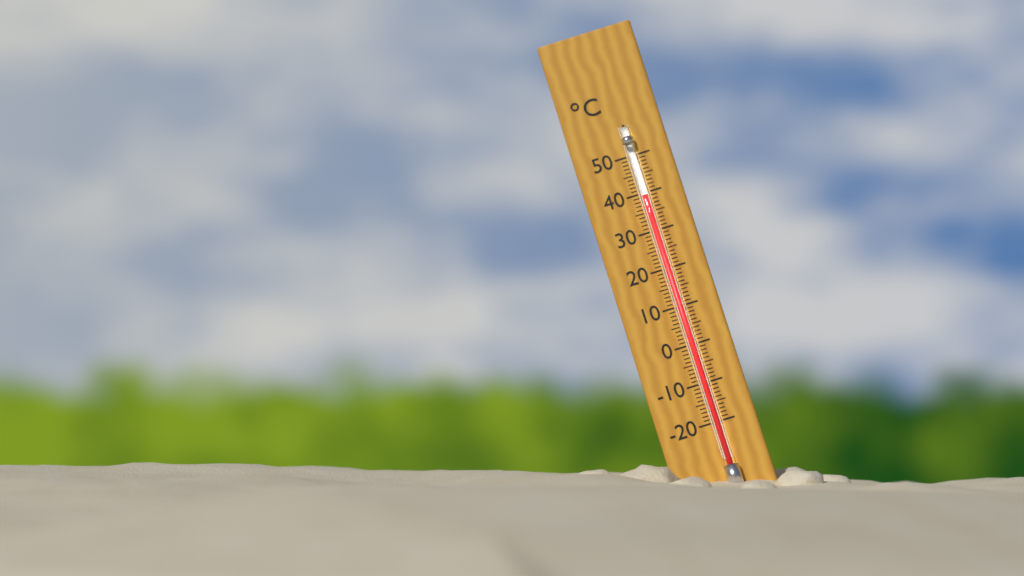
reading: 39 °C
